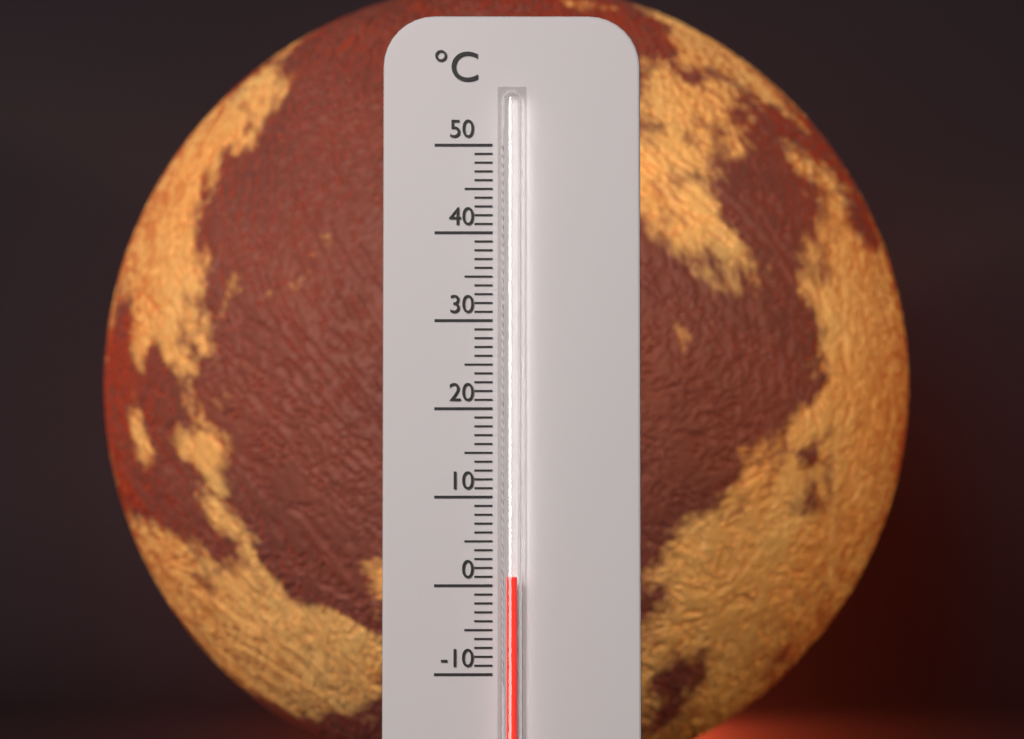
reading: 1 °C
